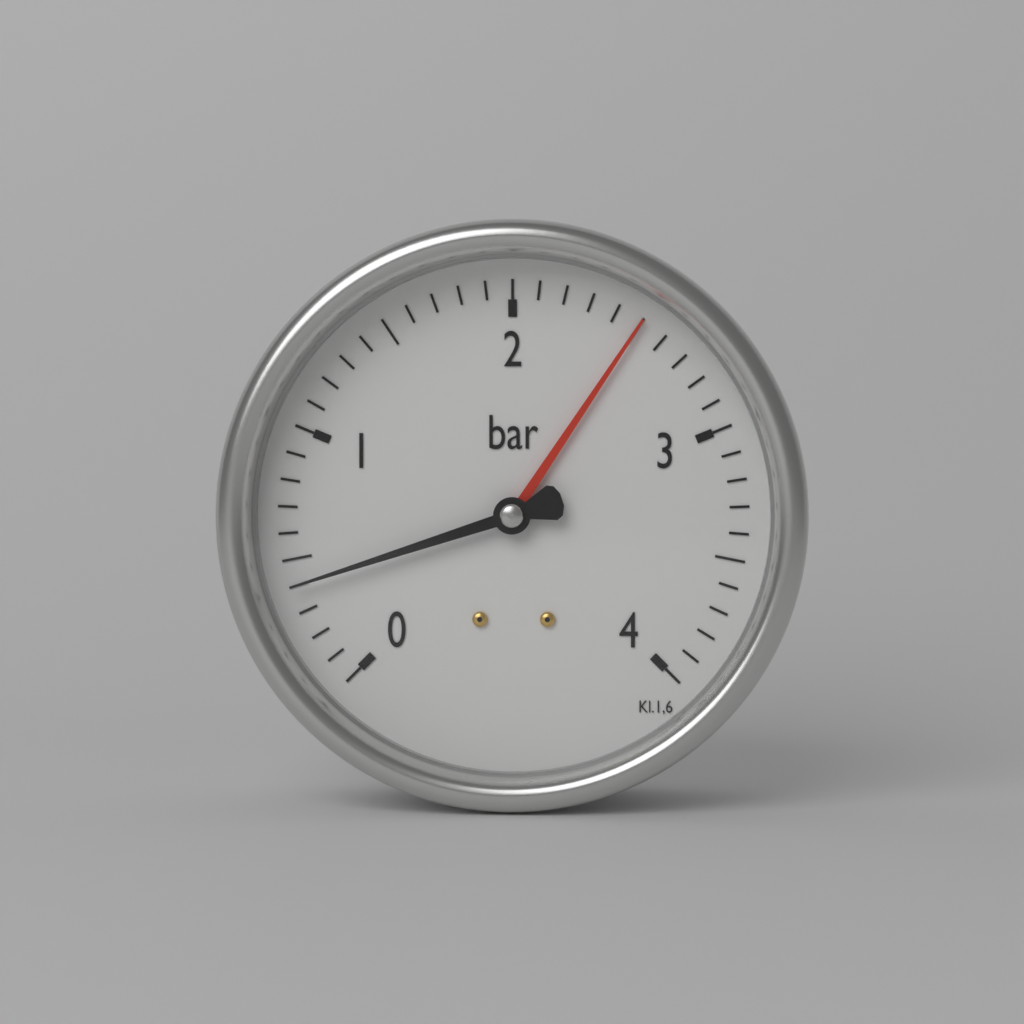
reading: 0.4 bar
